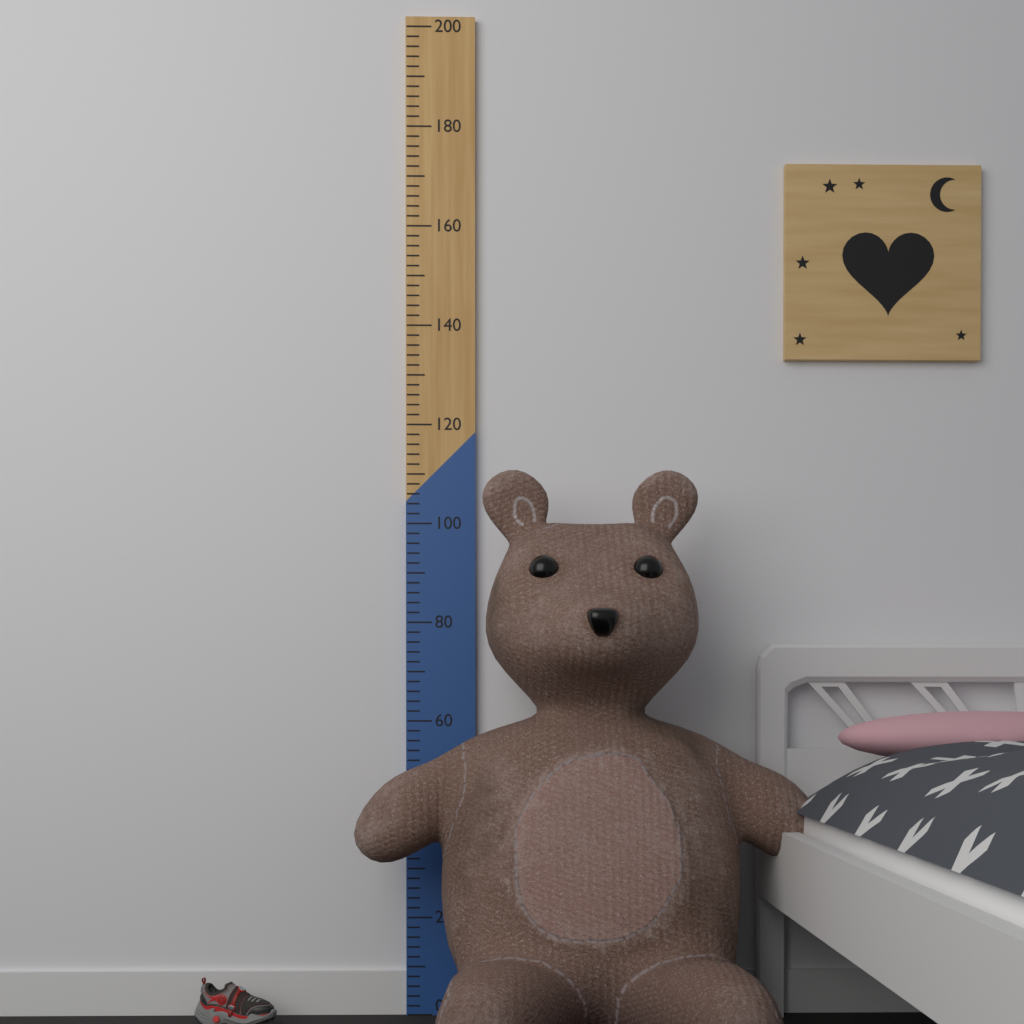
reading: 108 (no unit)
